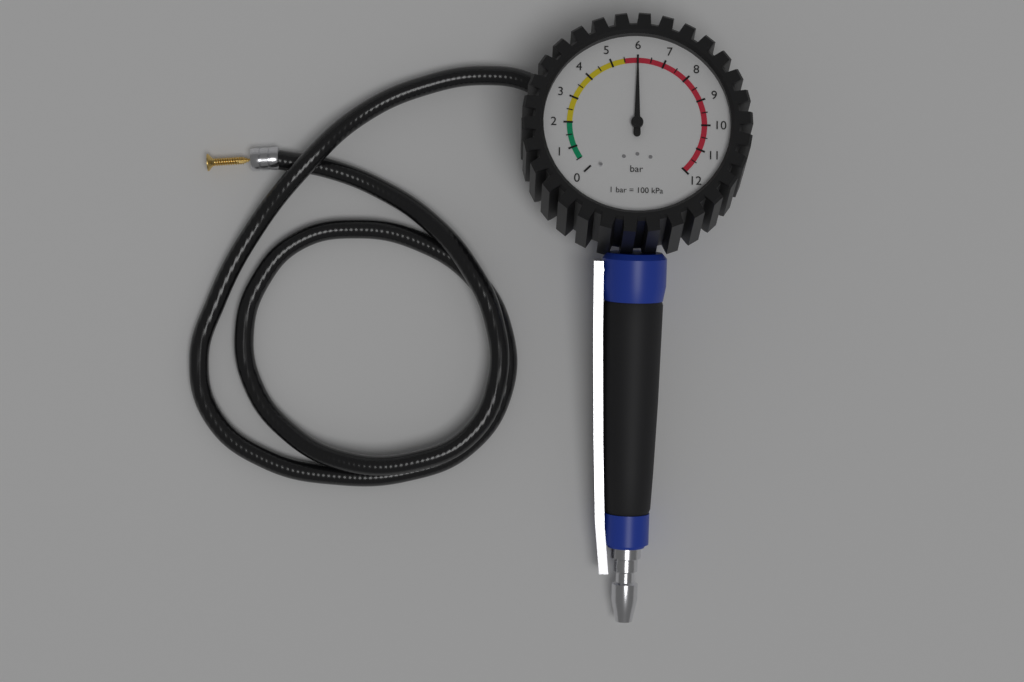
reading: 6.0 bar
